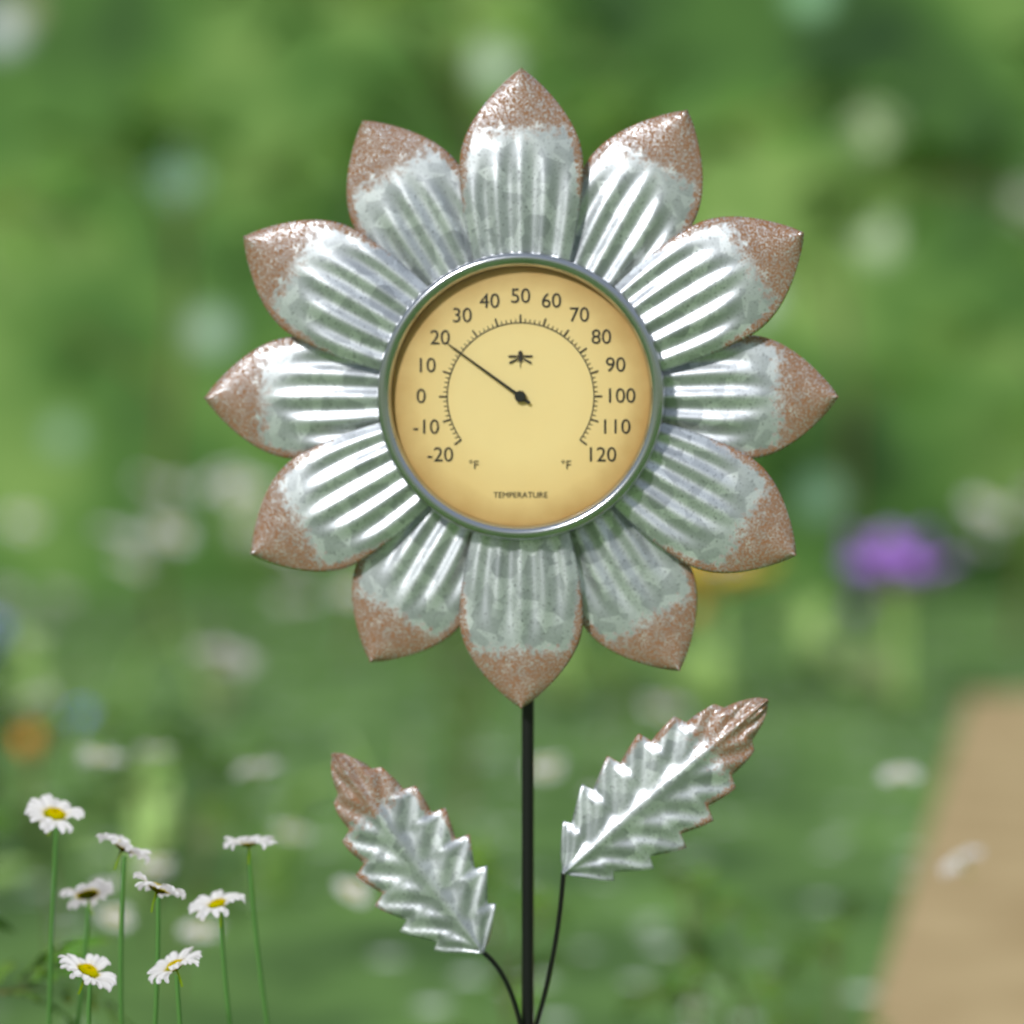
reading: 20 °F
